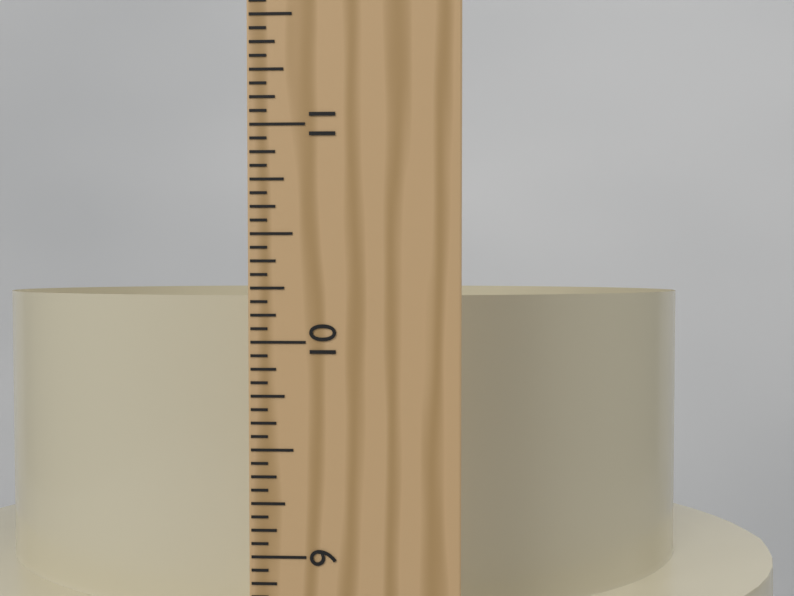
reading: 10.1875 in
